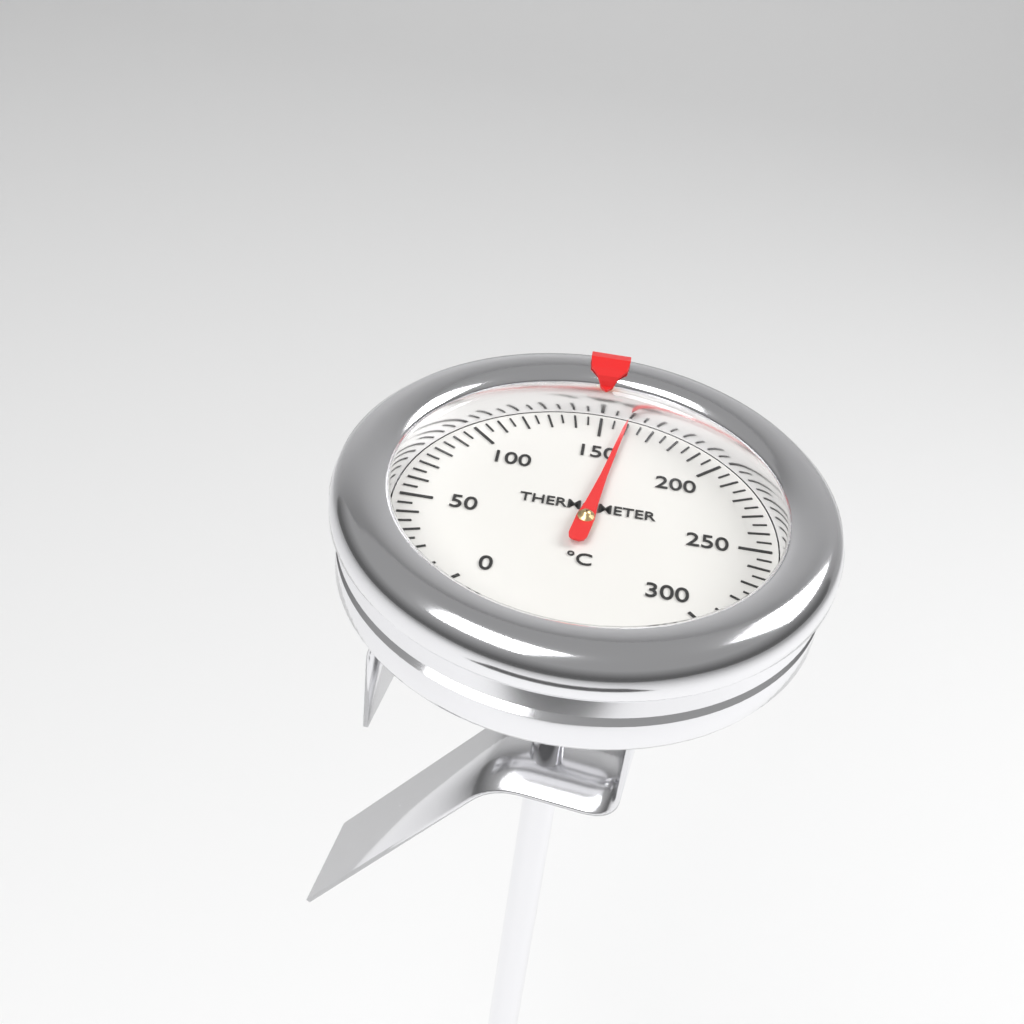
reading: 160 °C
